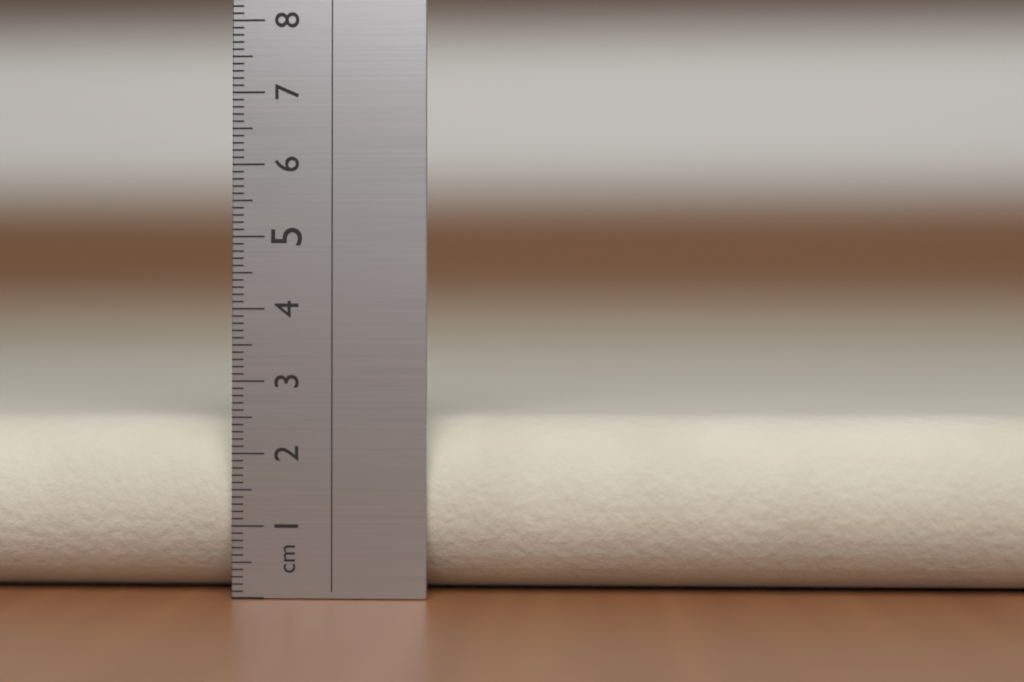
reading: 2.5 cm
